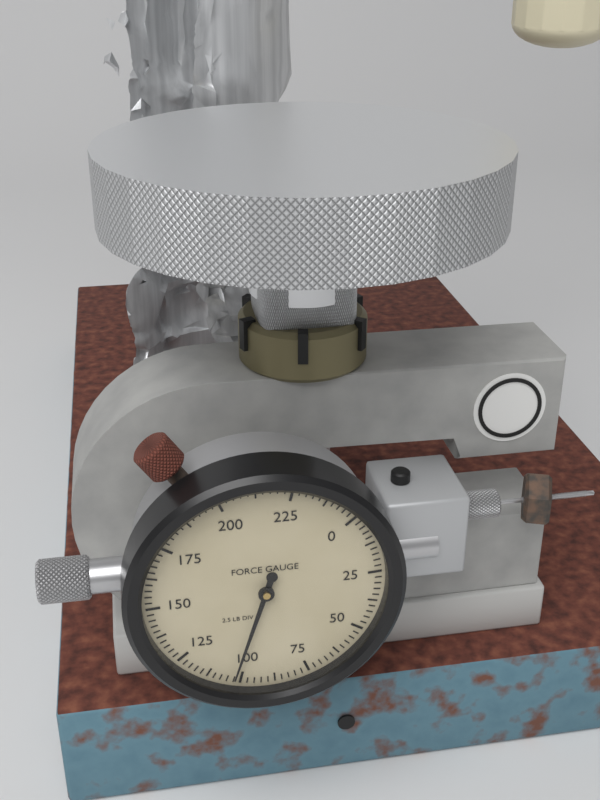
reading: 102.5 lb
